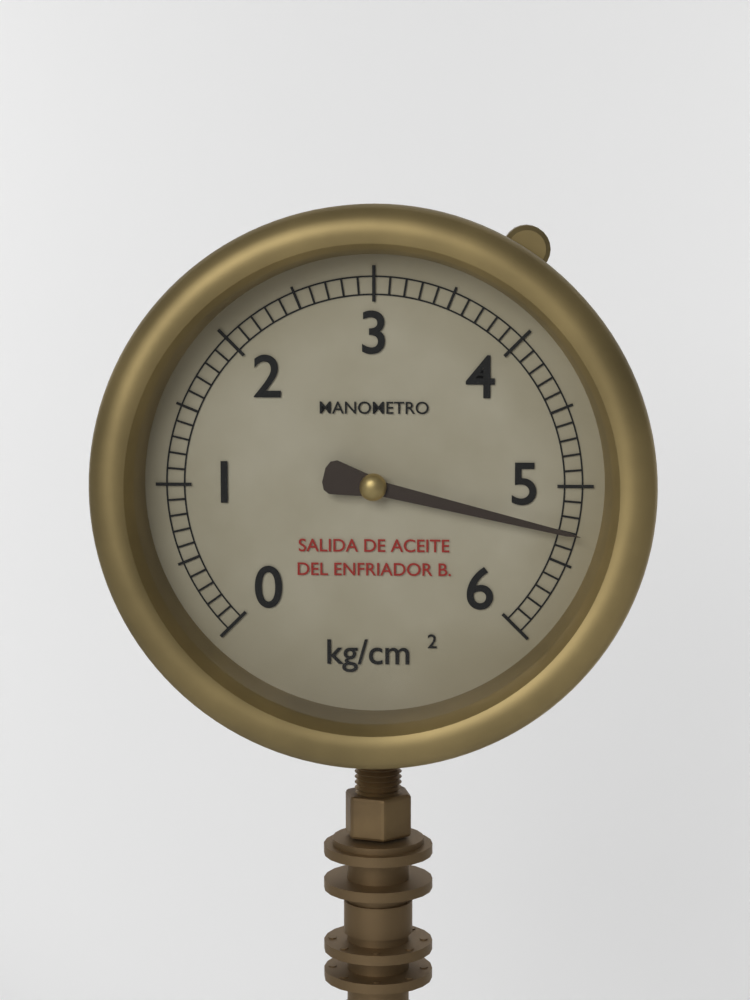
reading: 5.3 kg/cm²
